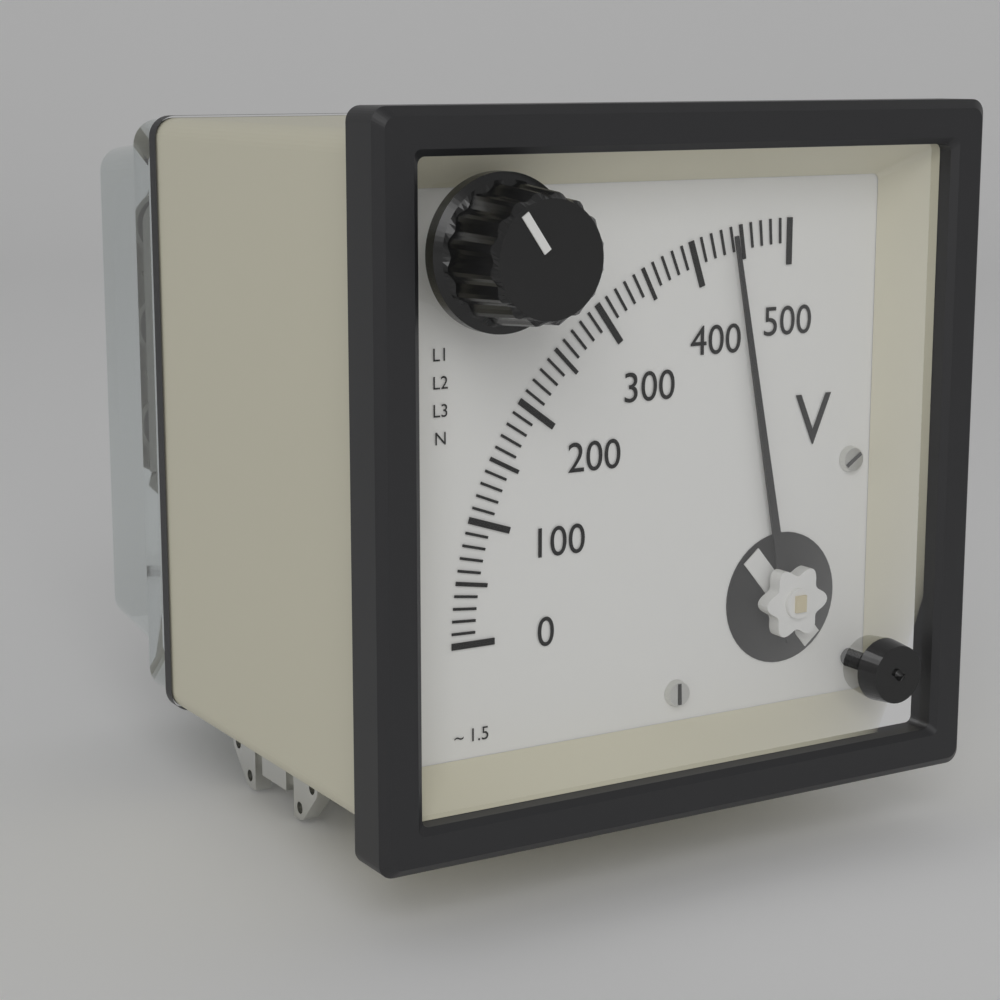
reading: 440 V
